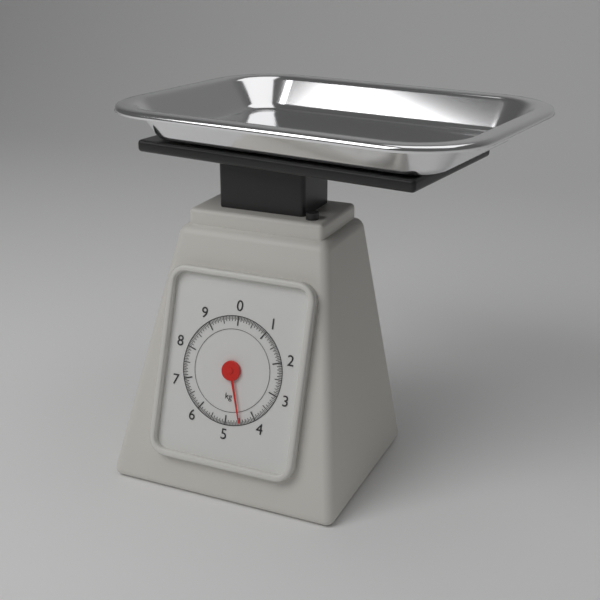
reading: 4.50 kg
